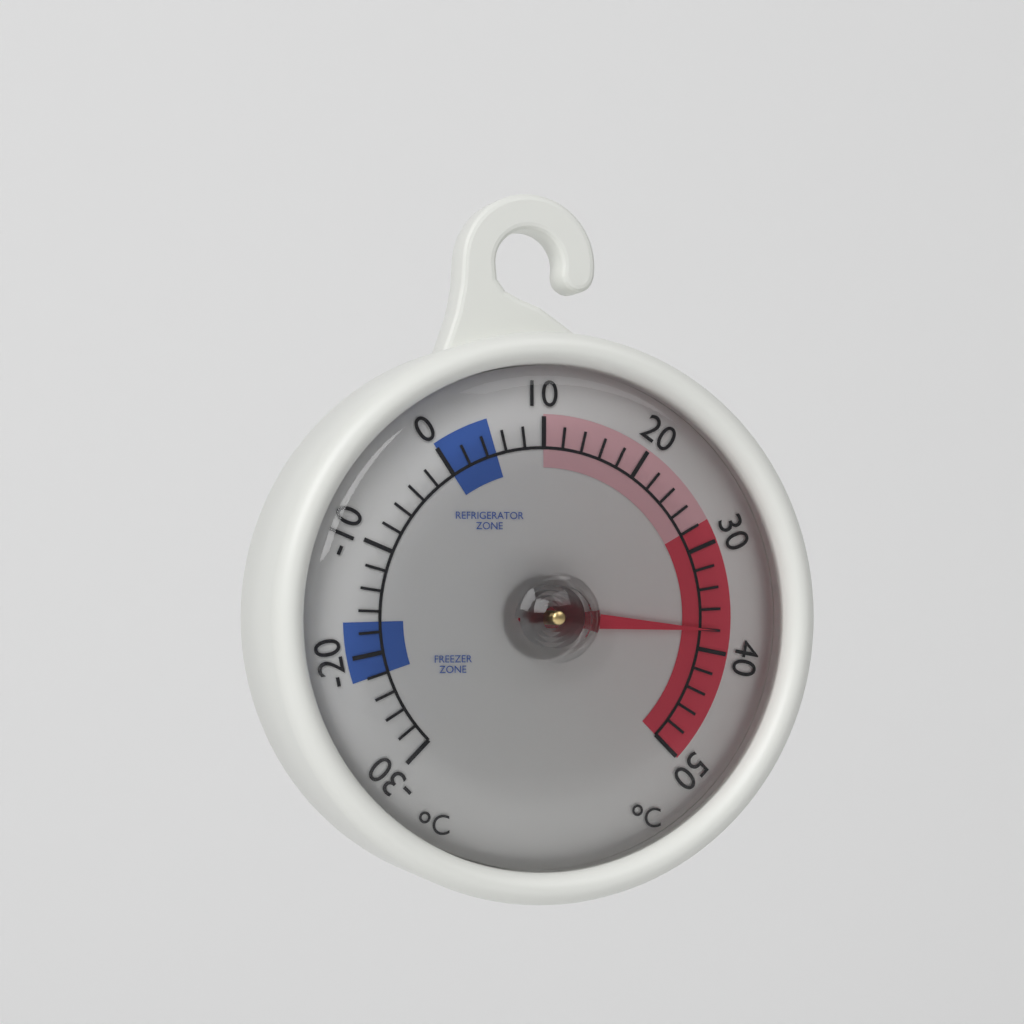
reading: 38 °C
